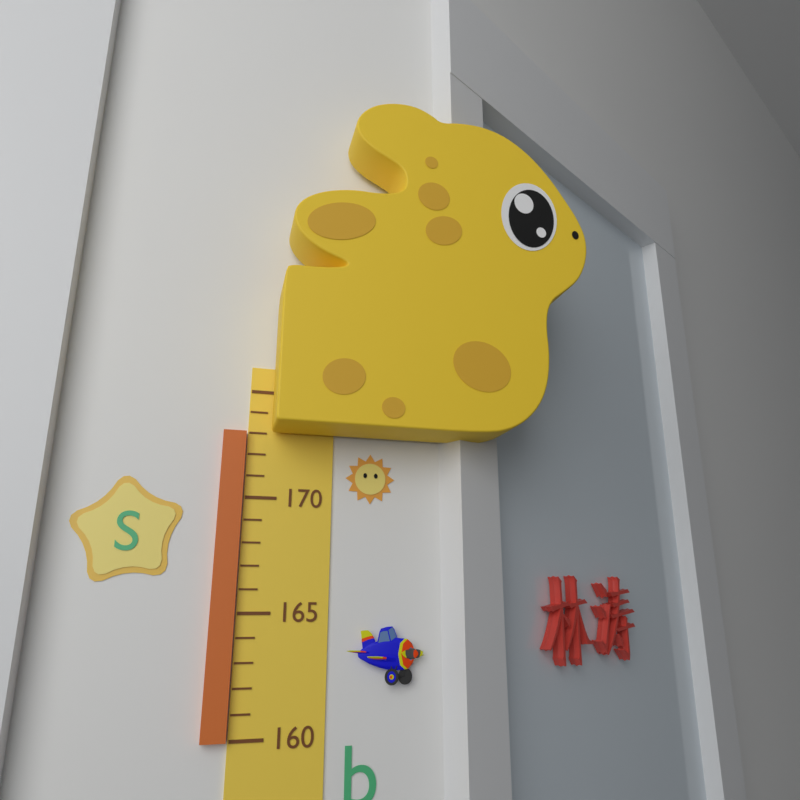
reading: 173 (no unit)
